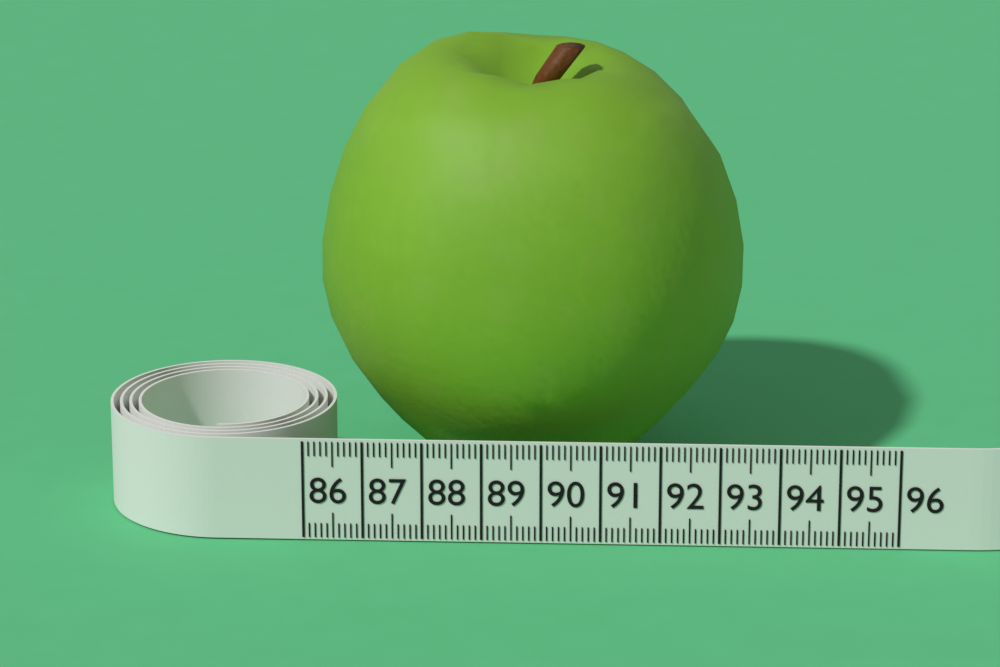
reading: 93.4 (no unit)
